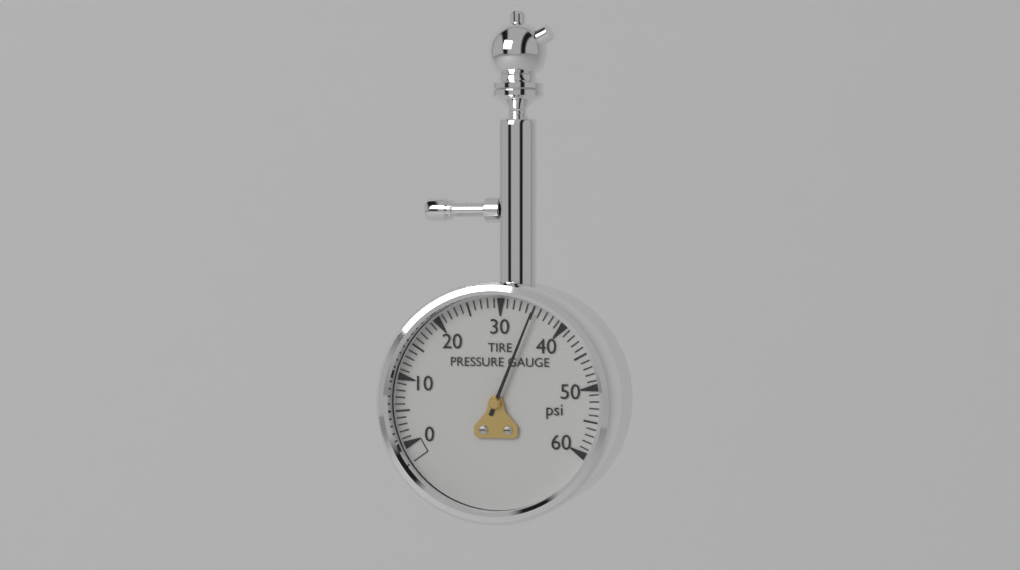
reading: 35 psi
